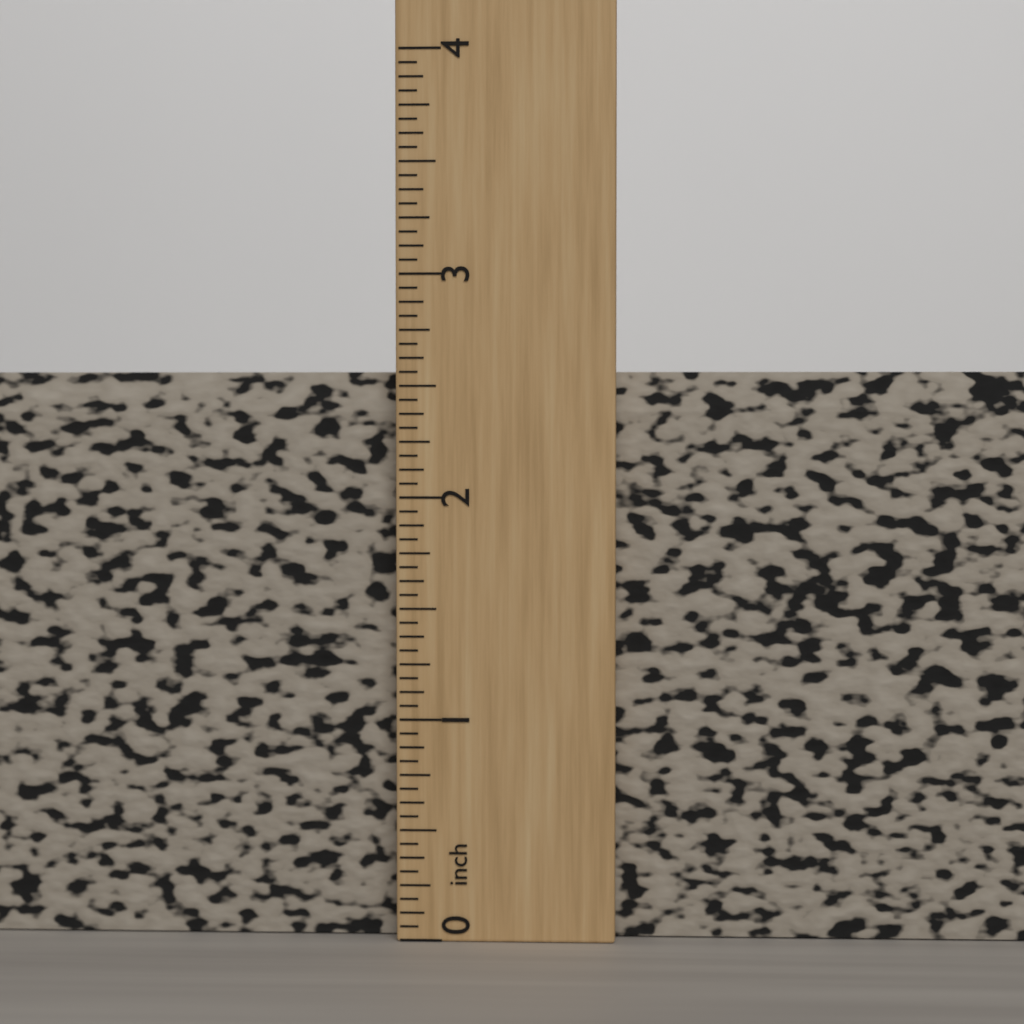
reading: 2.5625 inch
